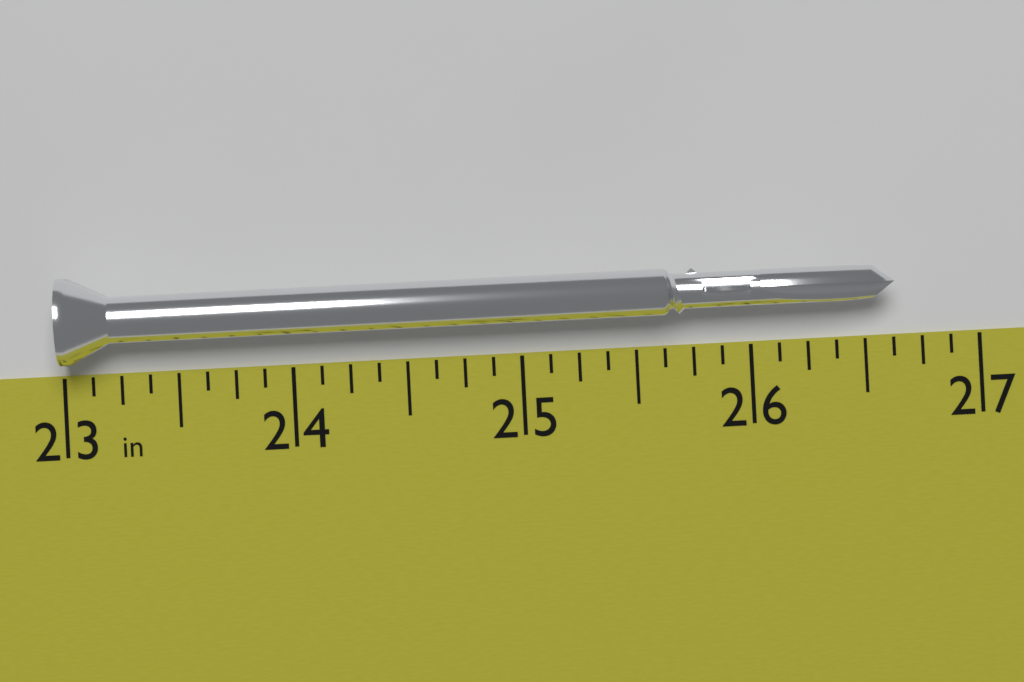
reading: 26.625 in
